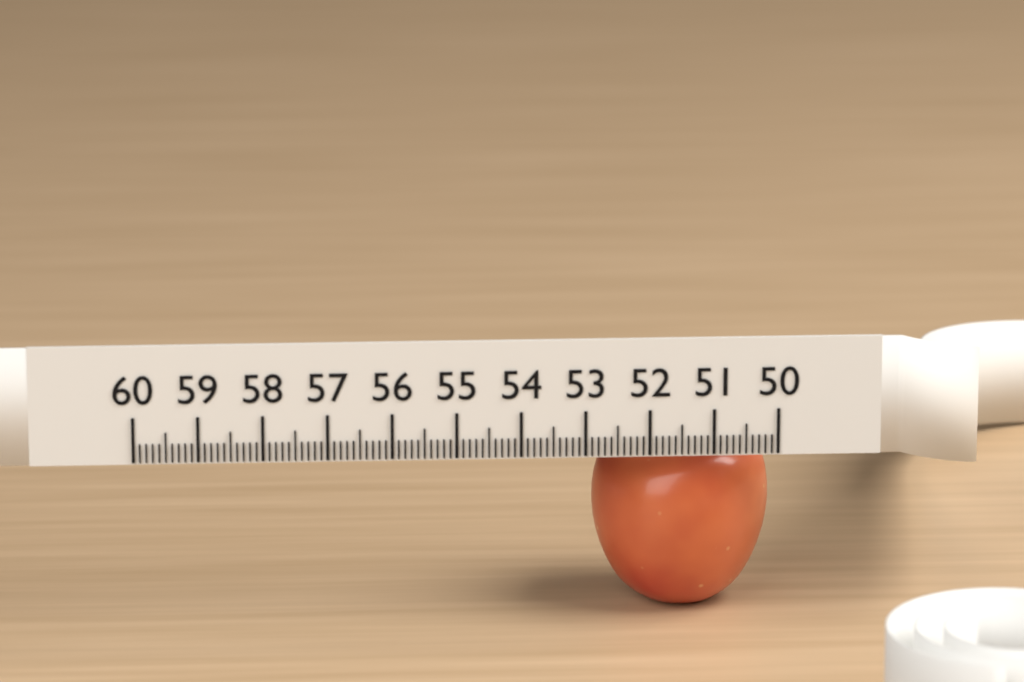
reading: 52.8 (no unit)
